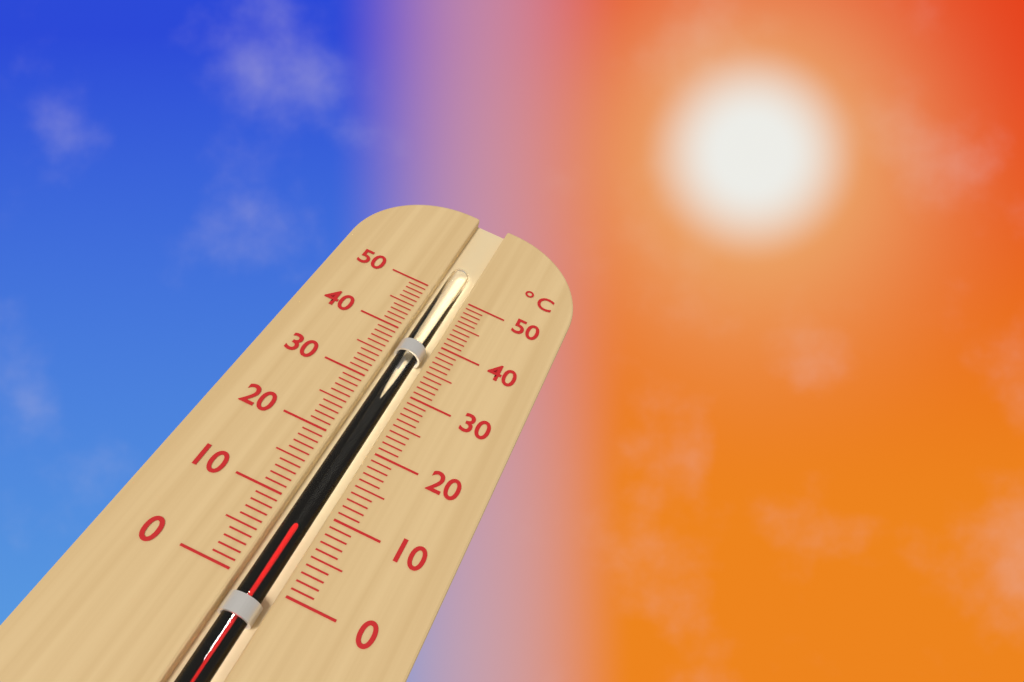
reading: 8 °C
